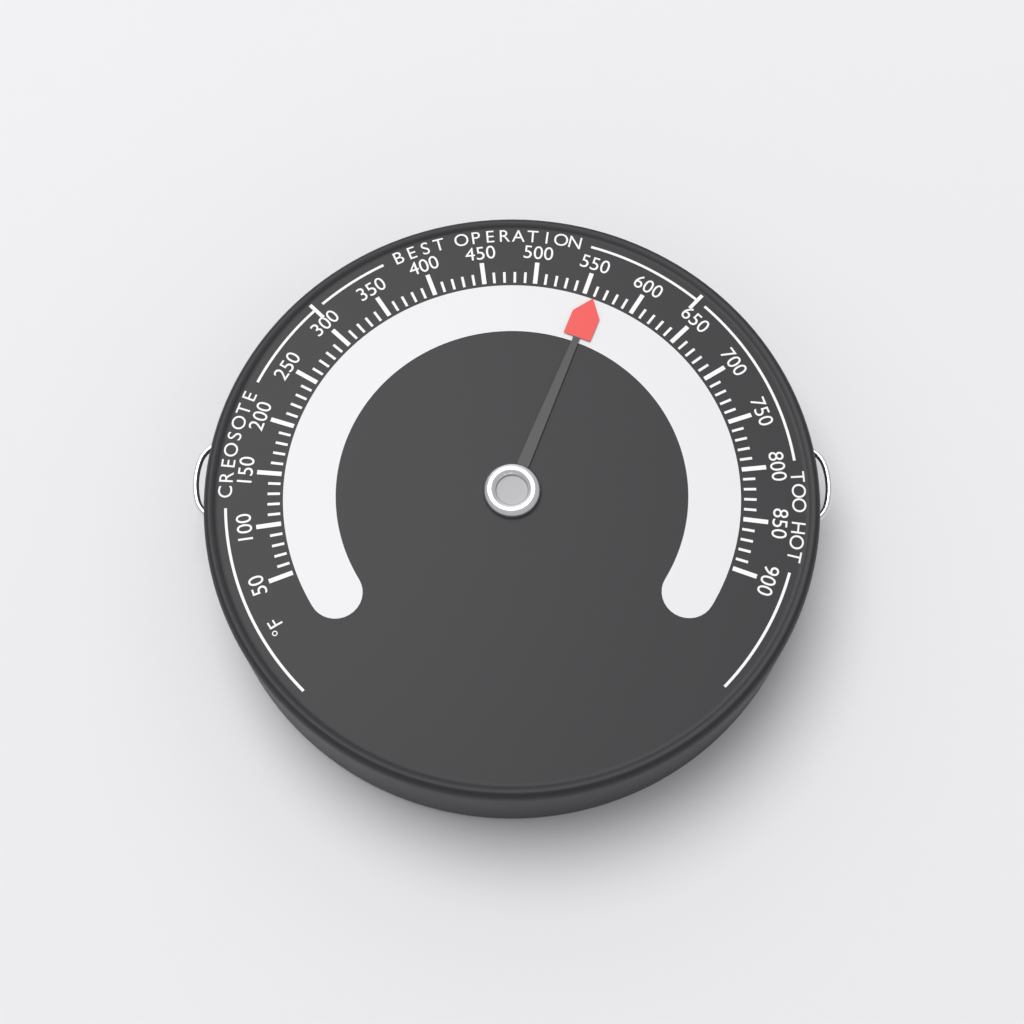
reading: 560 °F
